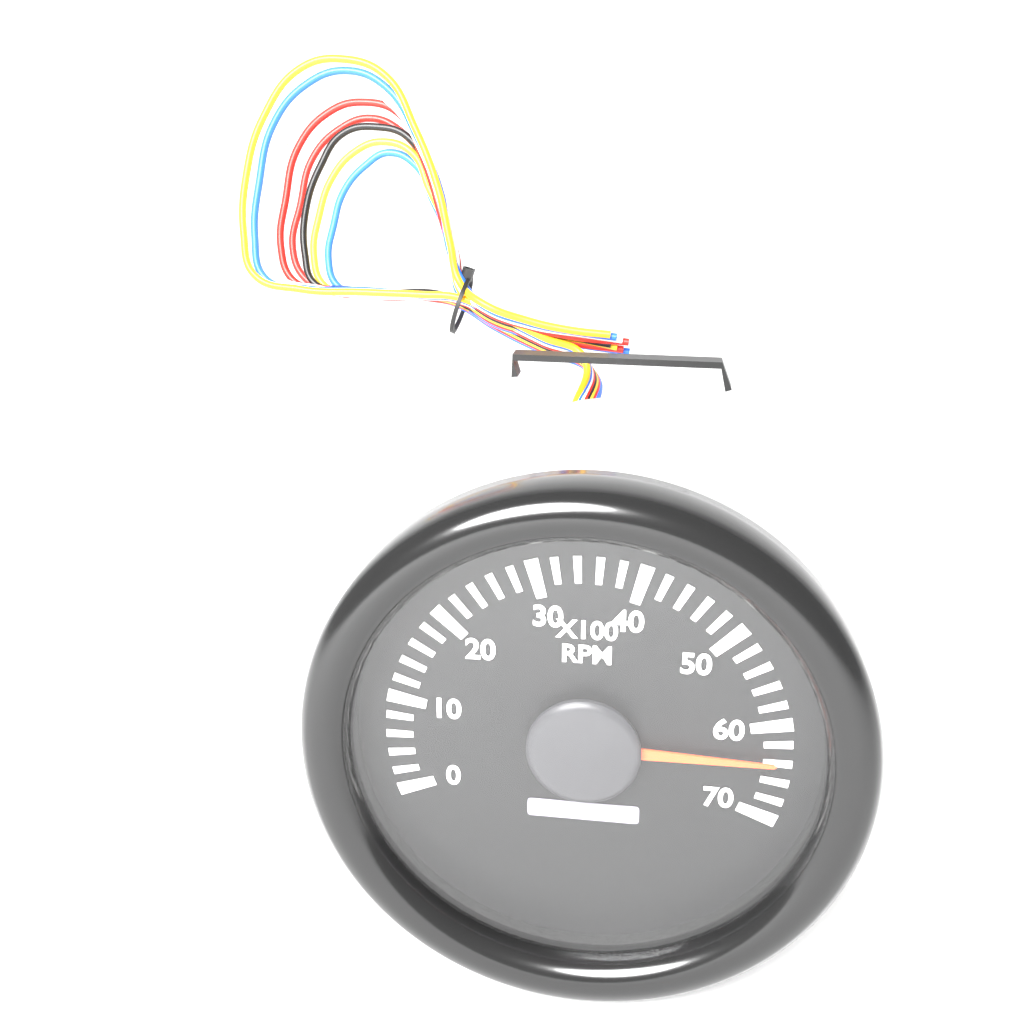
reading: 64 x100 RPM
